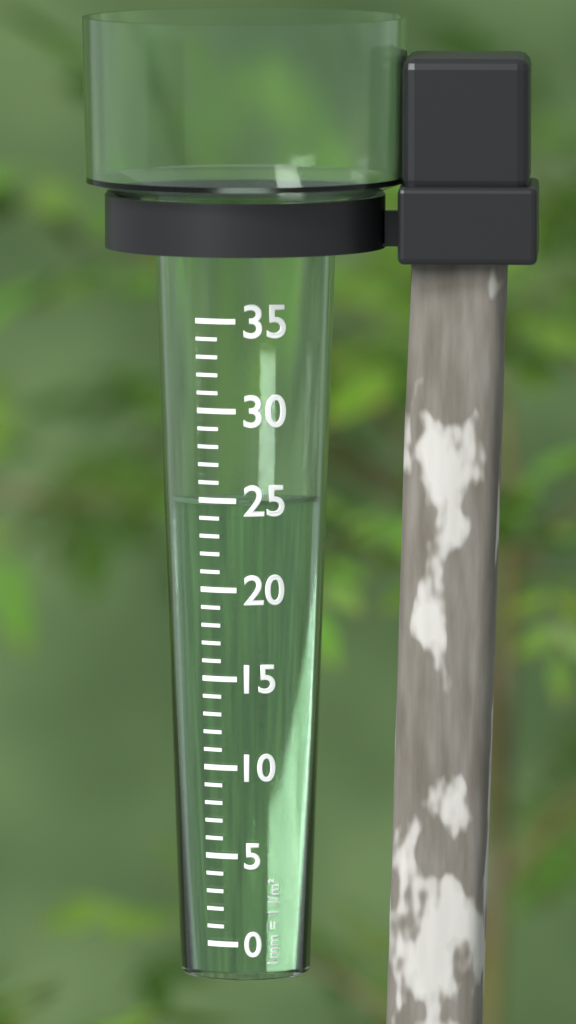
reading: 25 mm
